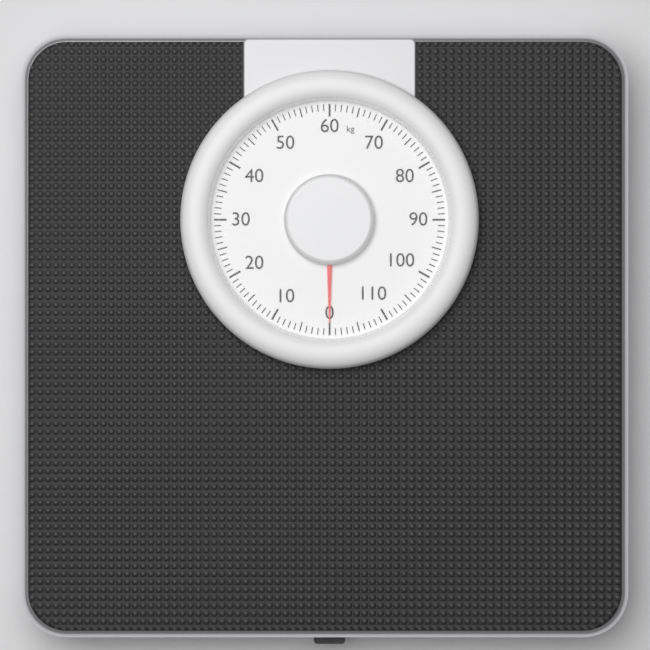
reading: 0 kg
